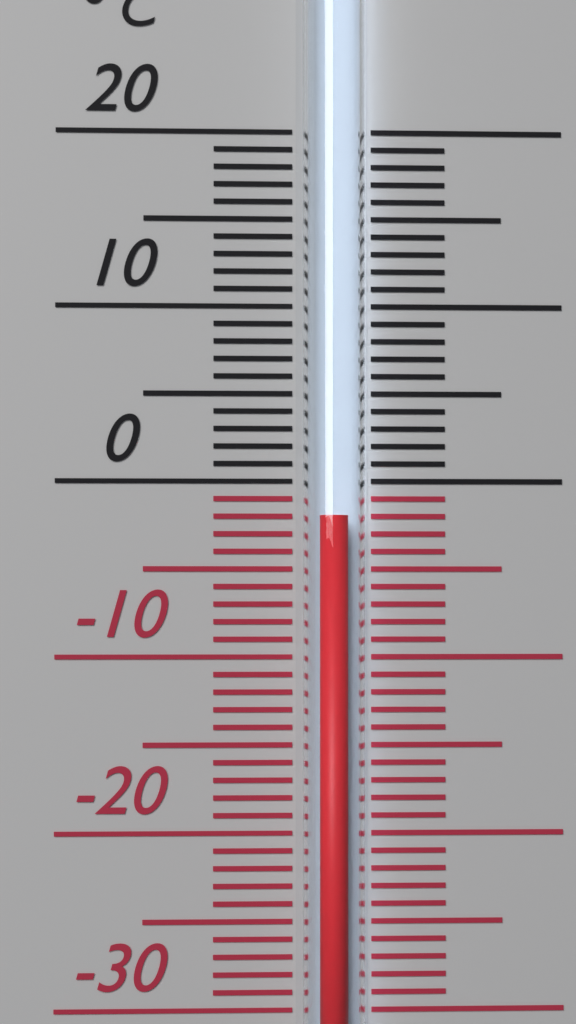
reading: -2 °C
